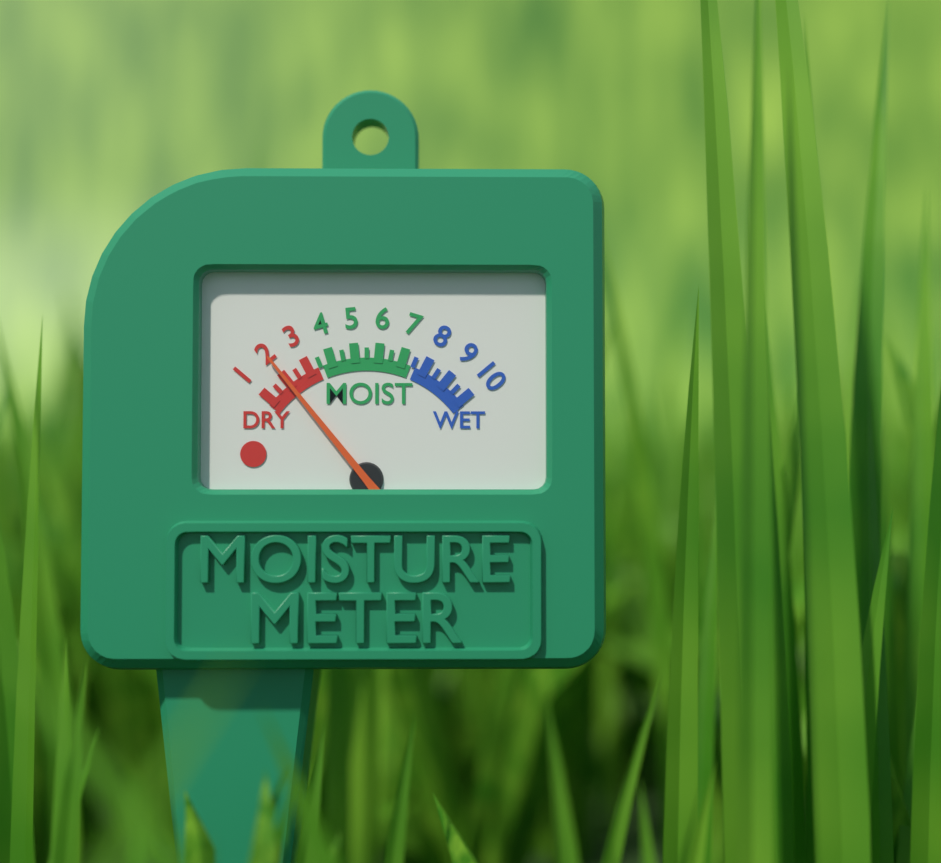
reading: 2.0 (no unit)
